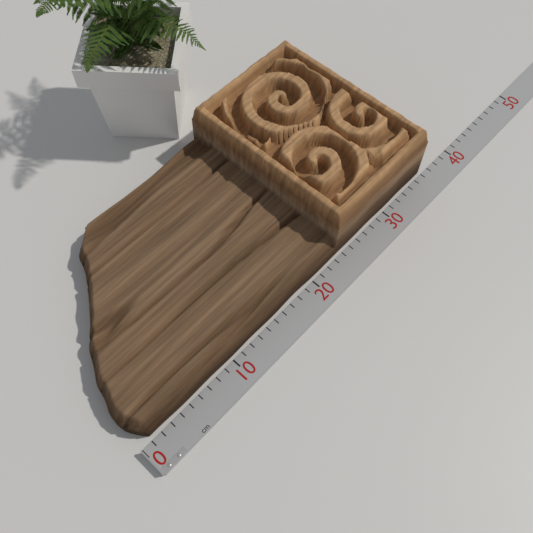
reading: 36 cm
